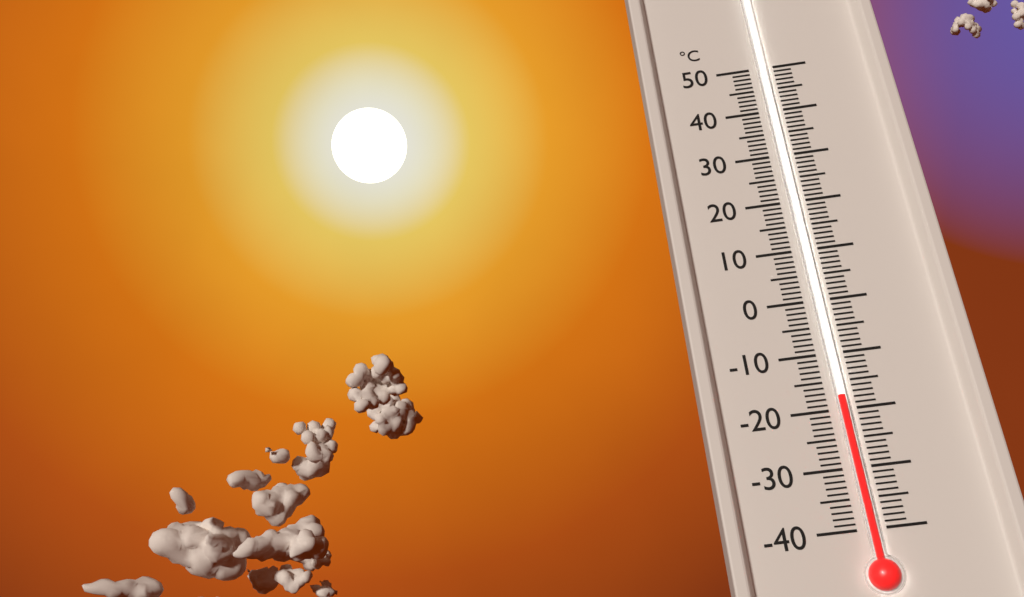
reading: -18 °C
